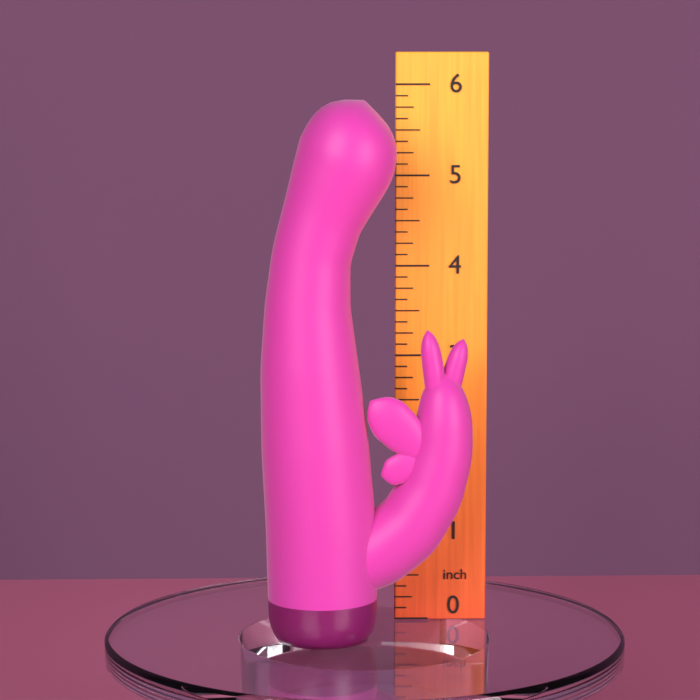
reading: 5.875 inch
